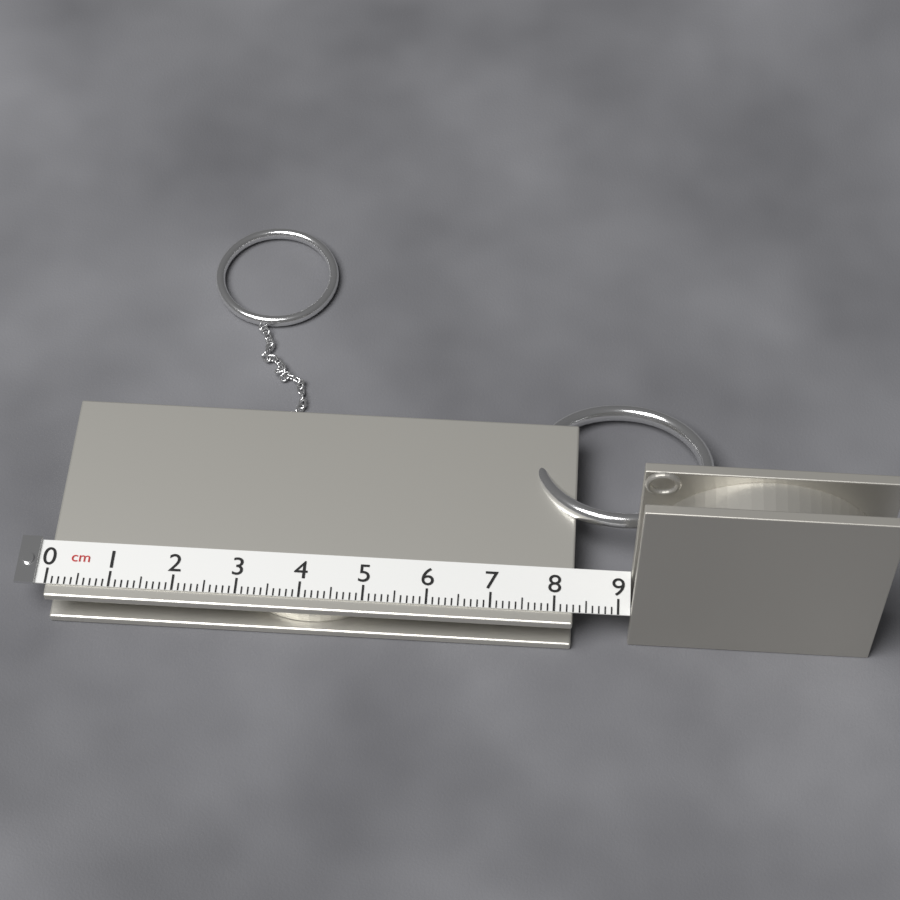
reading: 8.3 cm
